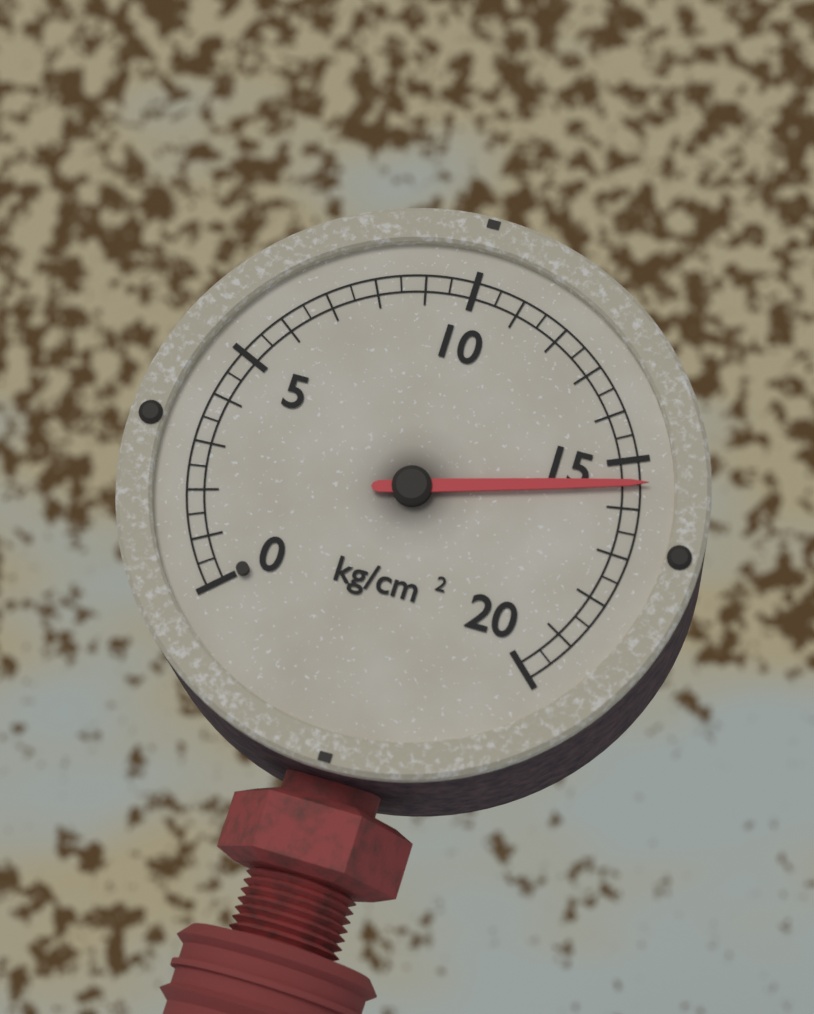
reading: 15.5 kg/cm²
